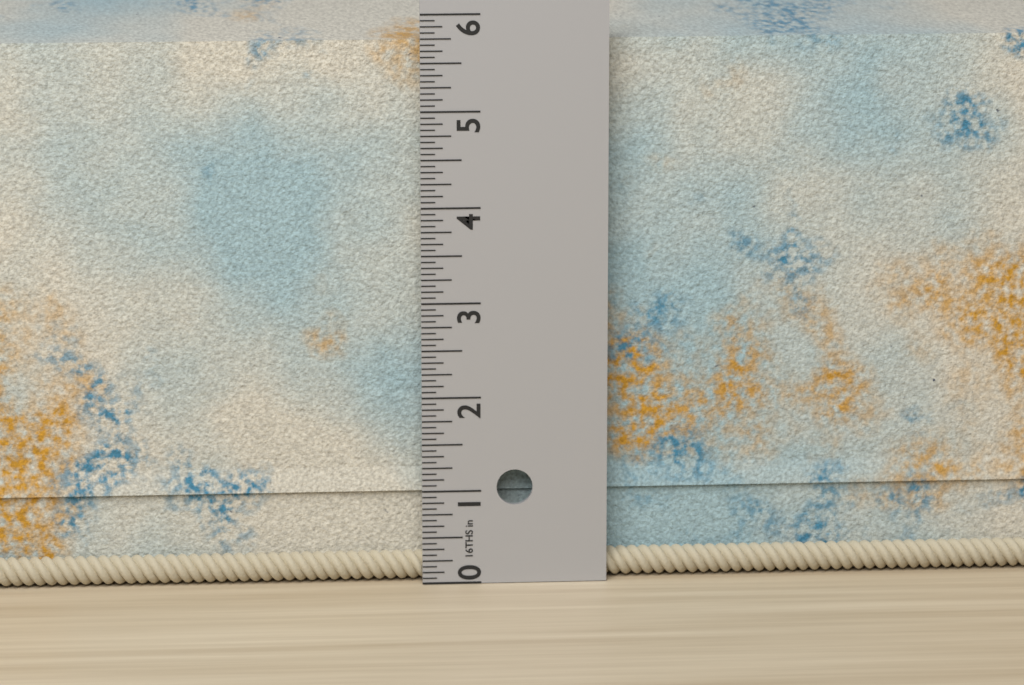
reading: 5.8750 in
